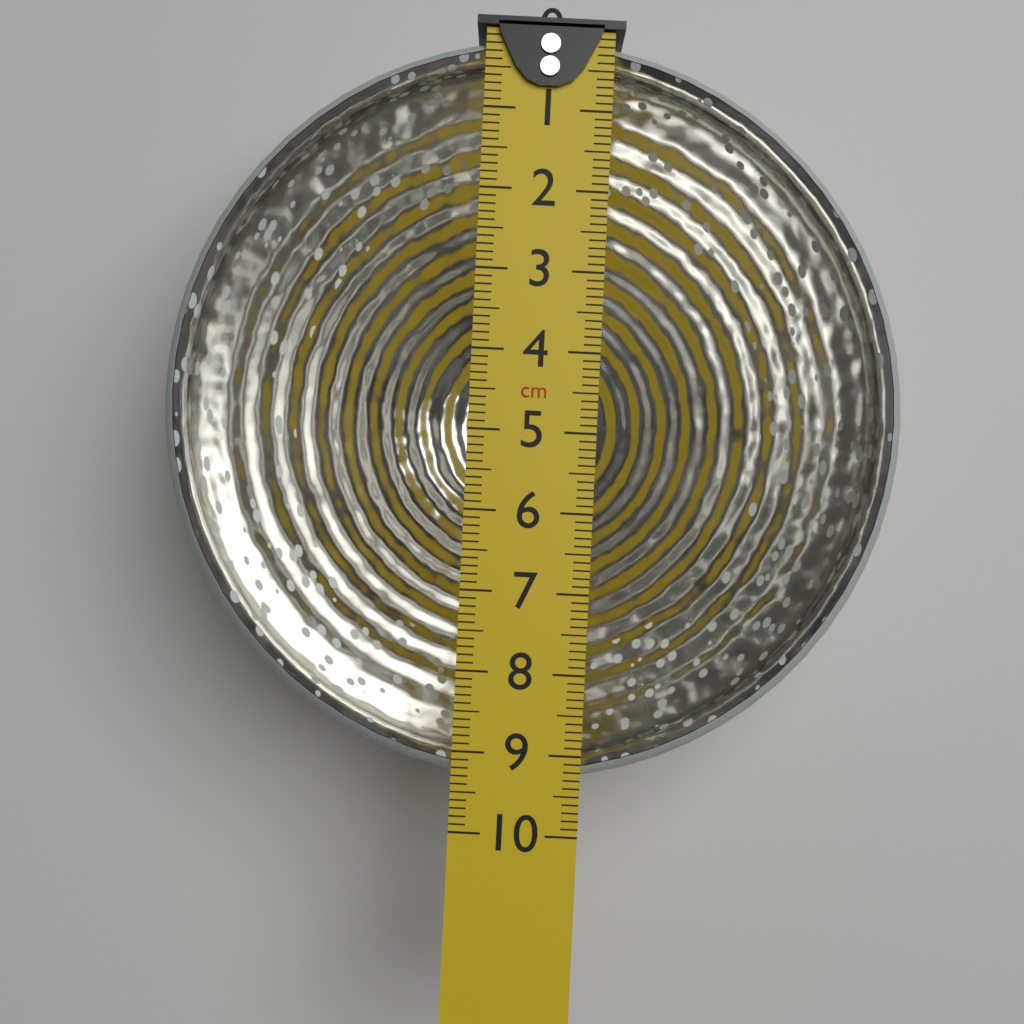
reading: 9.4 cm
